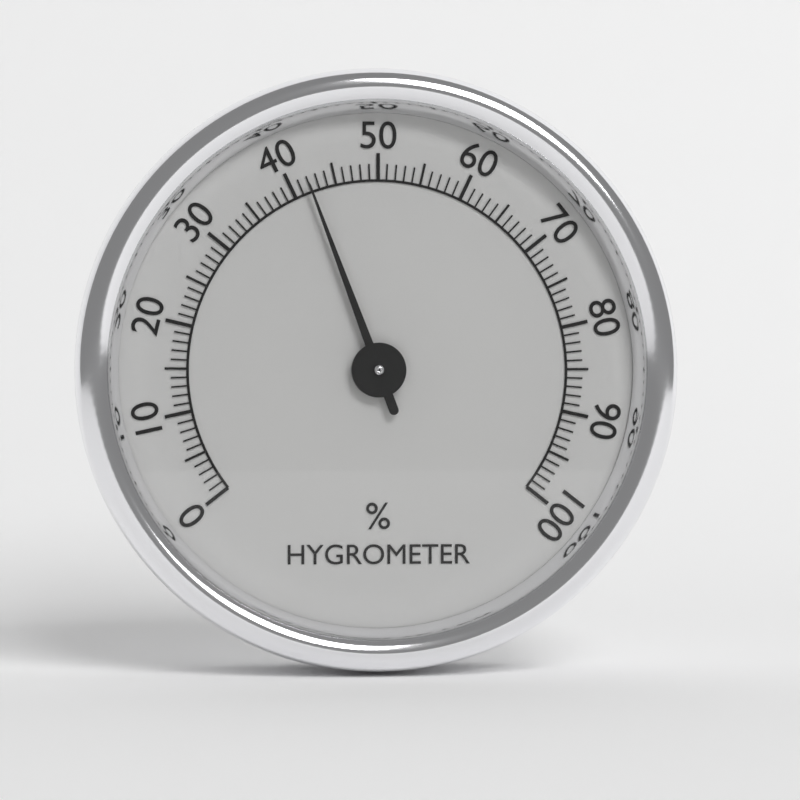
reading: 42 %
